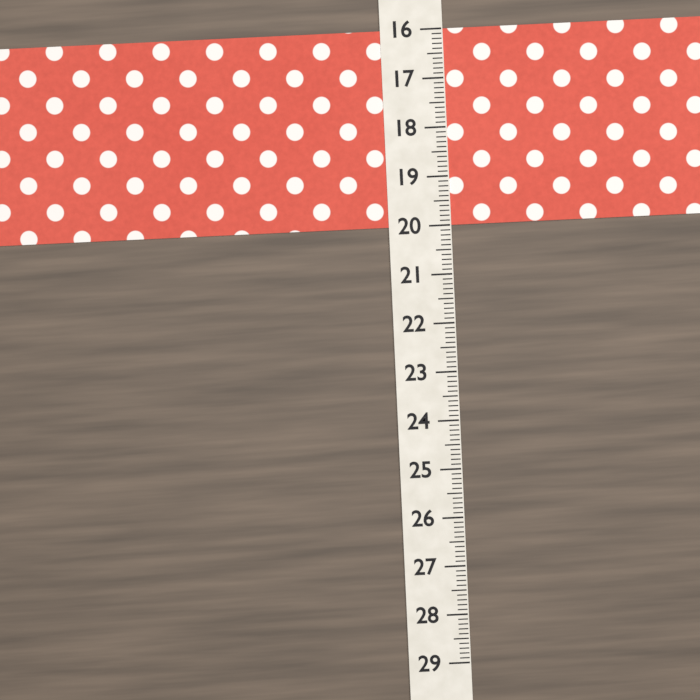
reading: 20.0 (no unit)
